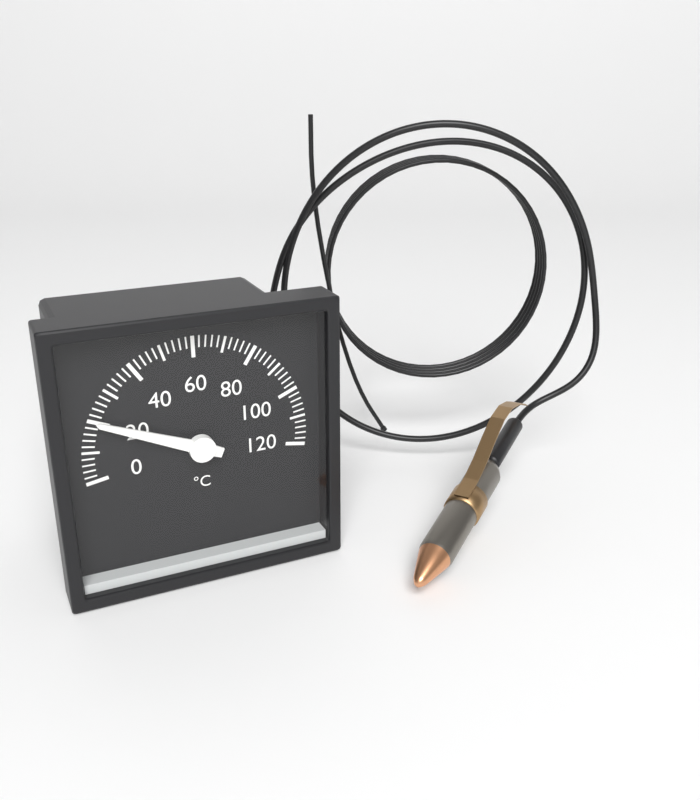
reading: 20 °C
